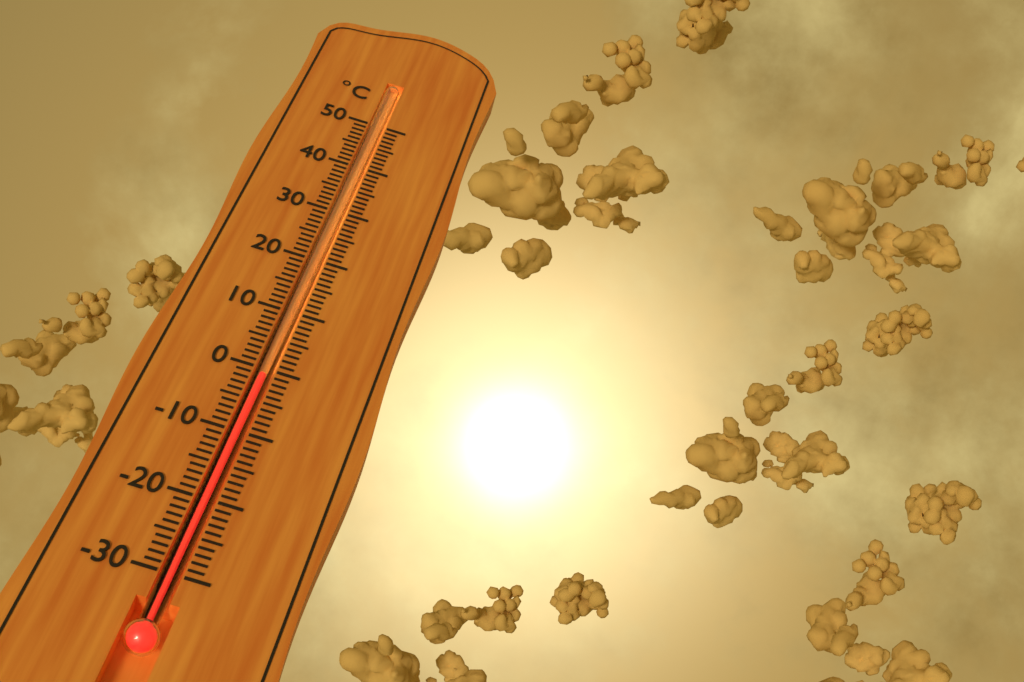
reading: -1 °C
